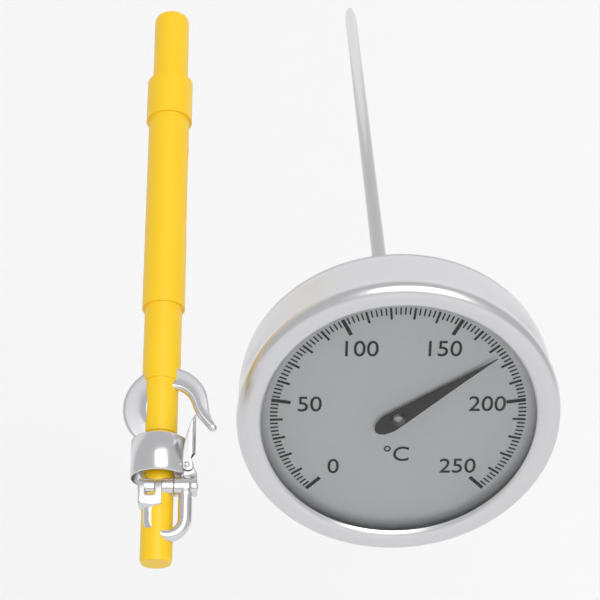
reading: 174 °C
